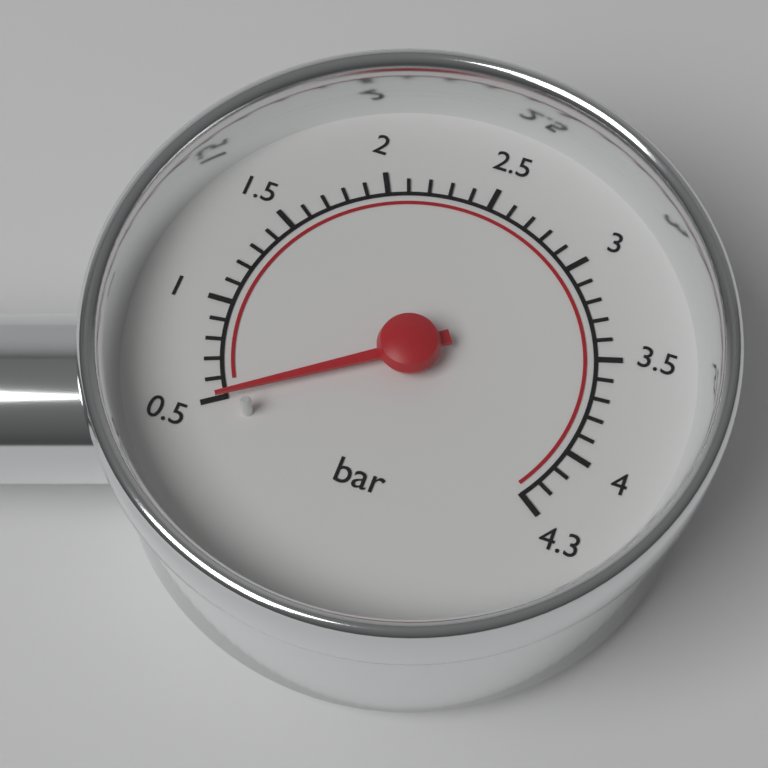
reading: 0.5 bar
